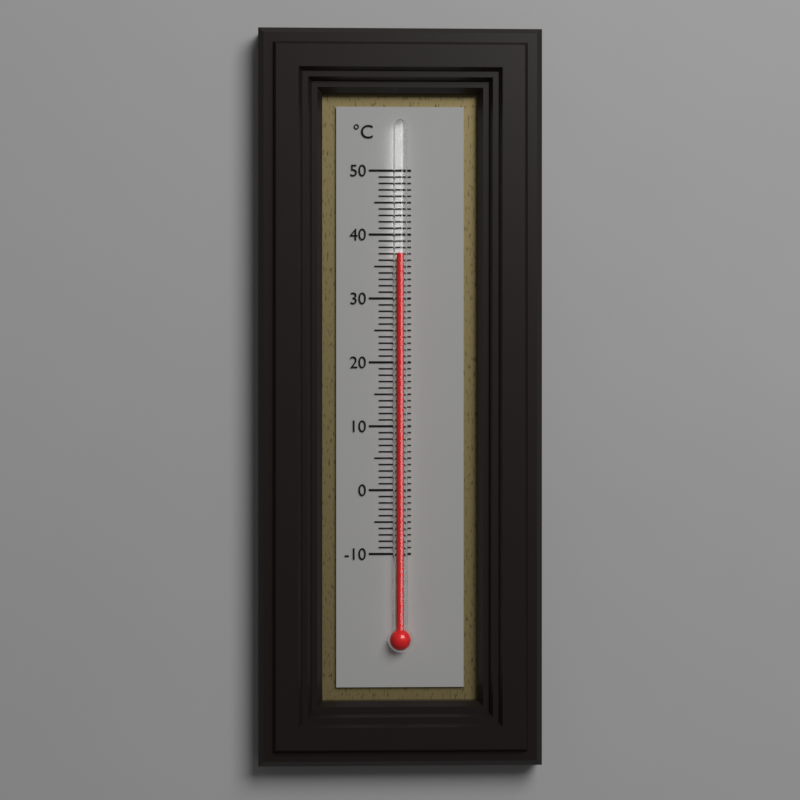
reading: 37 °C
